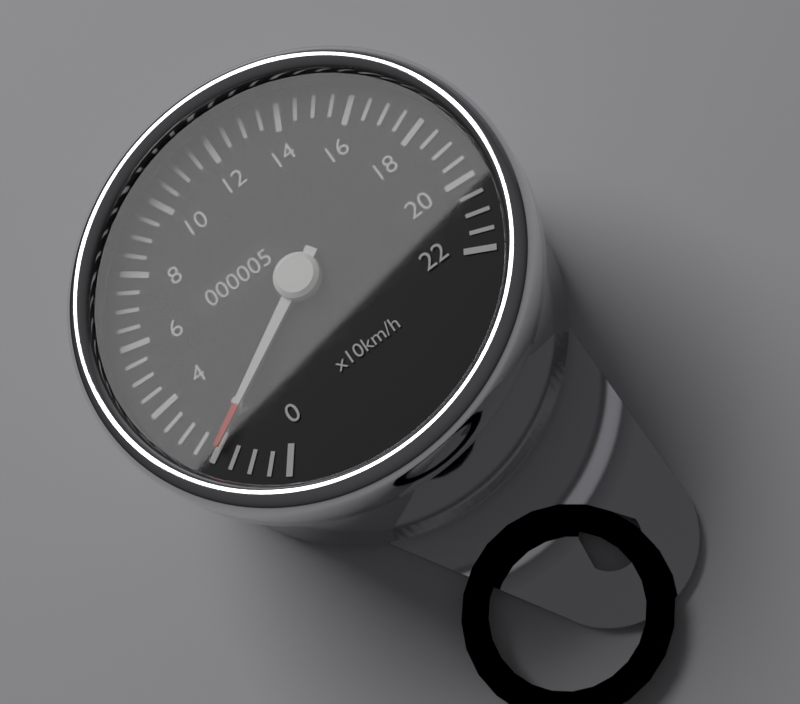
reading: 20 km/h
